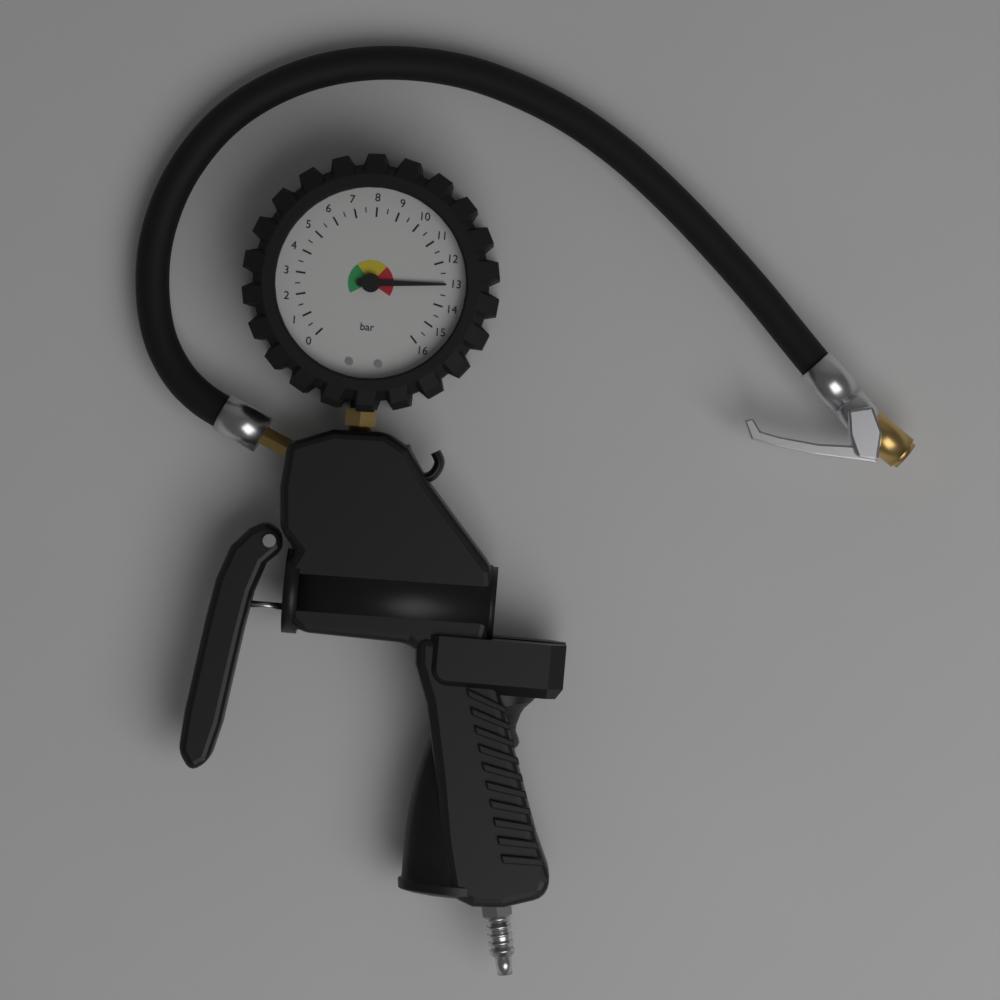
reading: 13.0 bar
